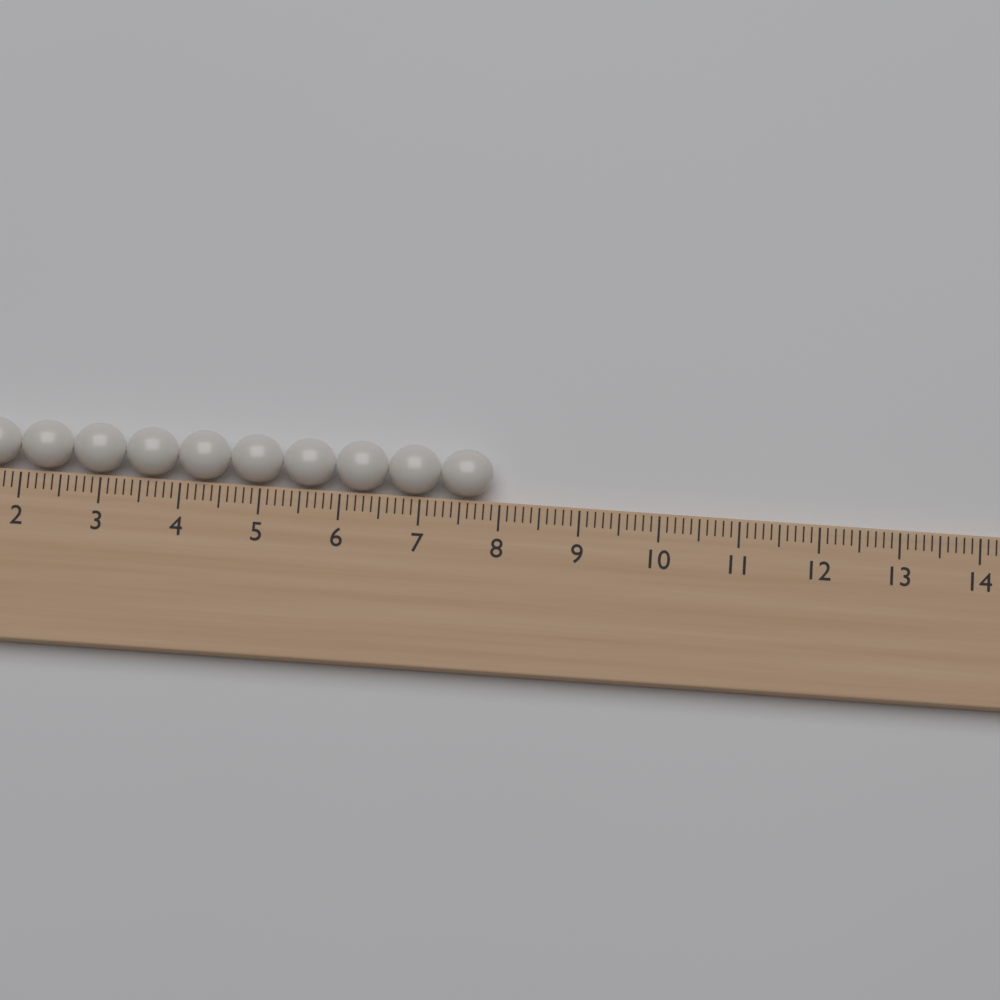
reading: 7.9 (no unit)
